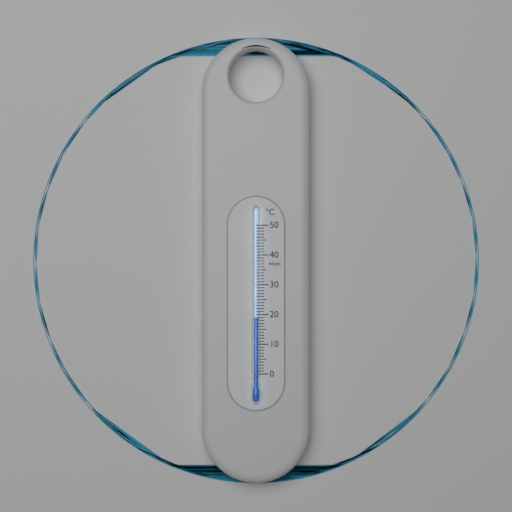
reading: 19 °C
